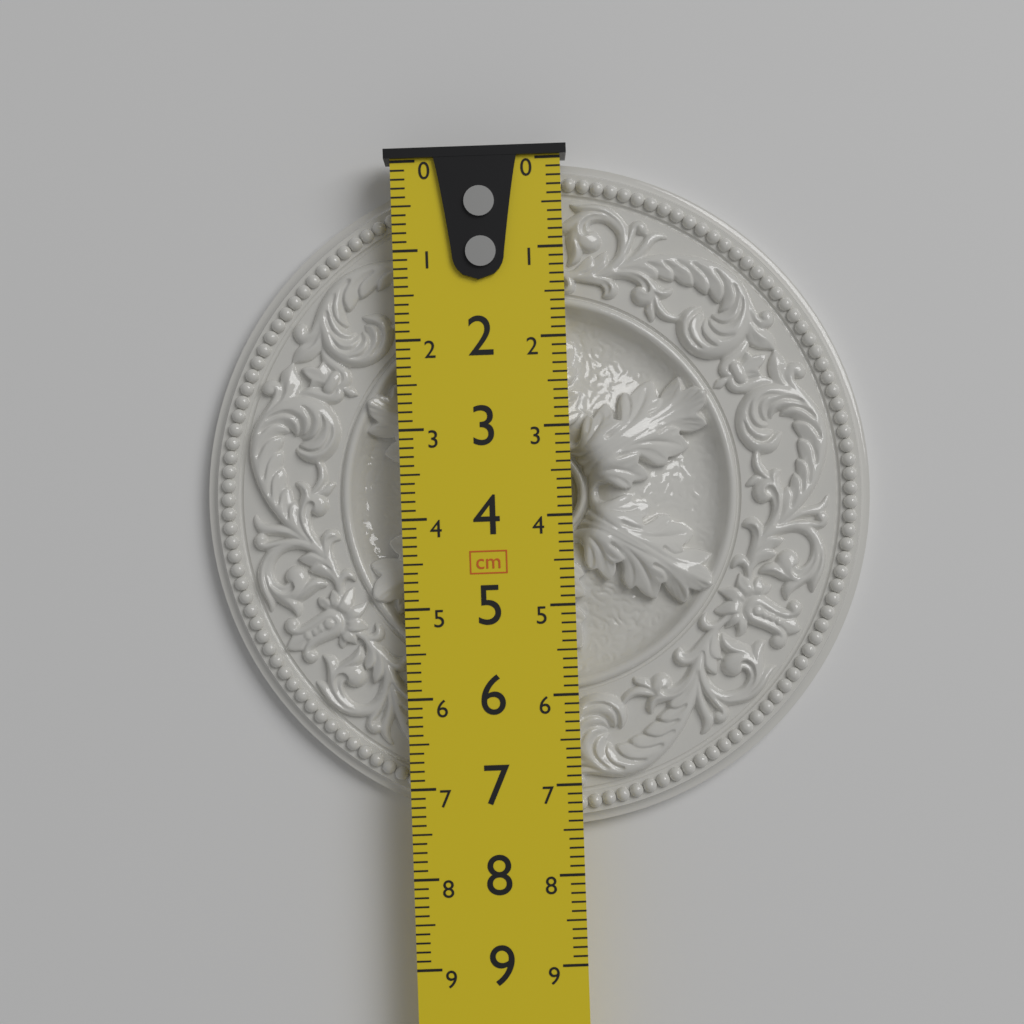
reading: 7.5 cm
